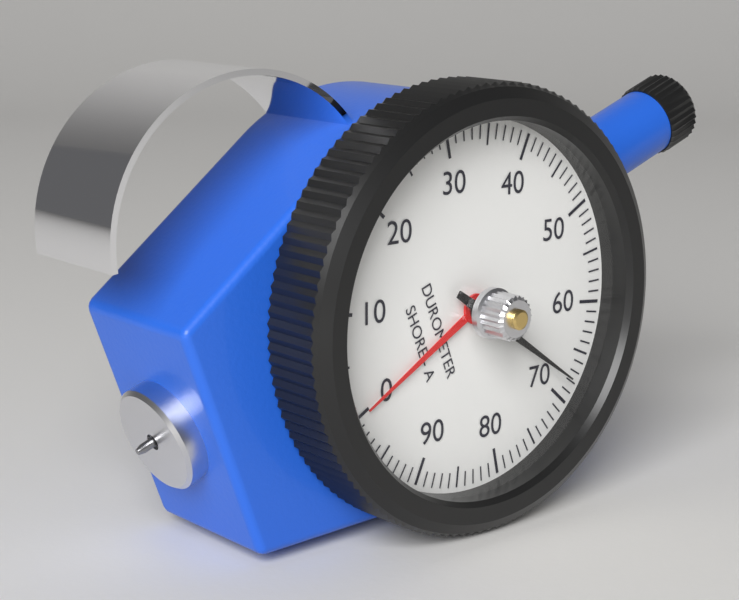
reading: 68 Shore A
